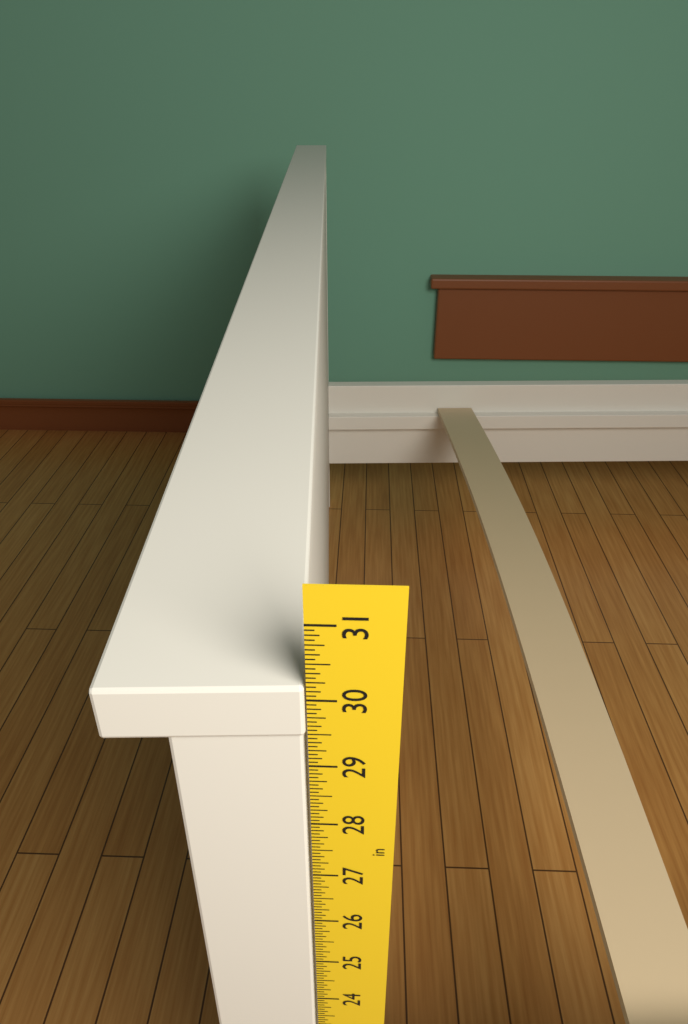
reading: 30.1875 in
